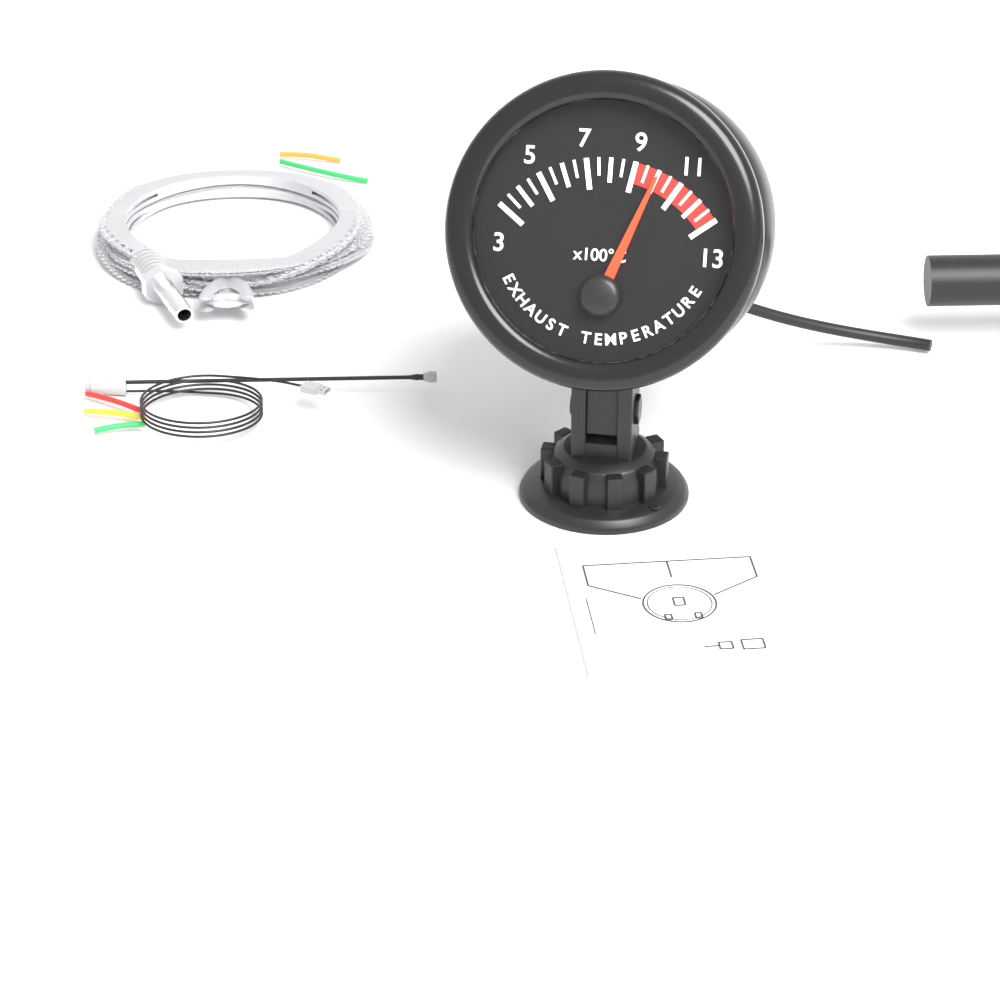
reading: 1000 °C
